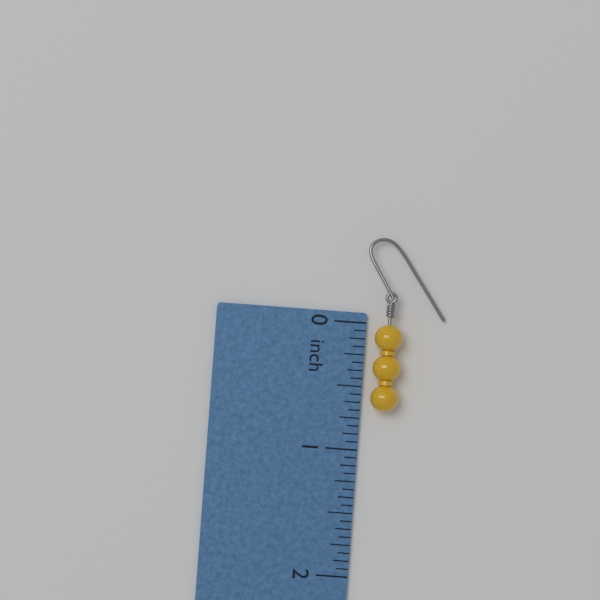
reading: 0.6875 inch
